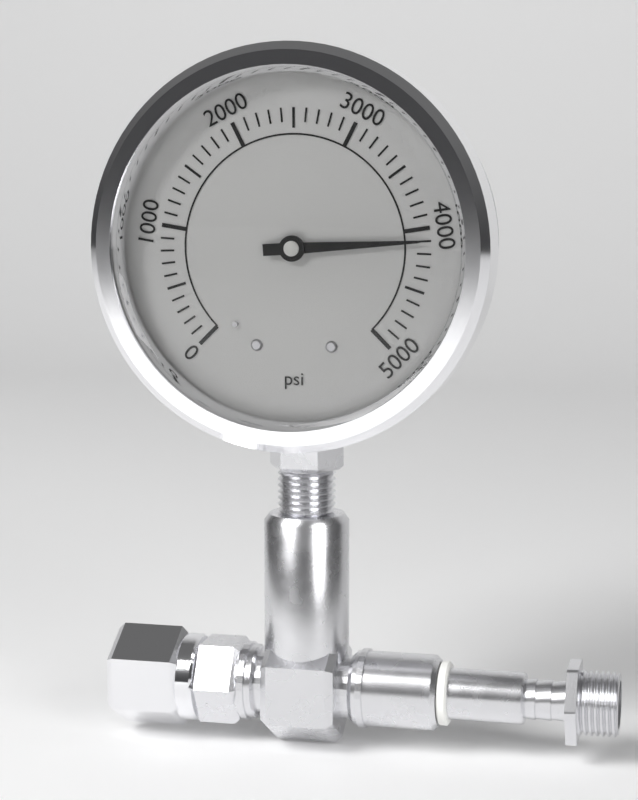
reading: 4100 psi
